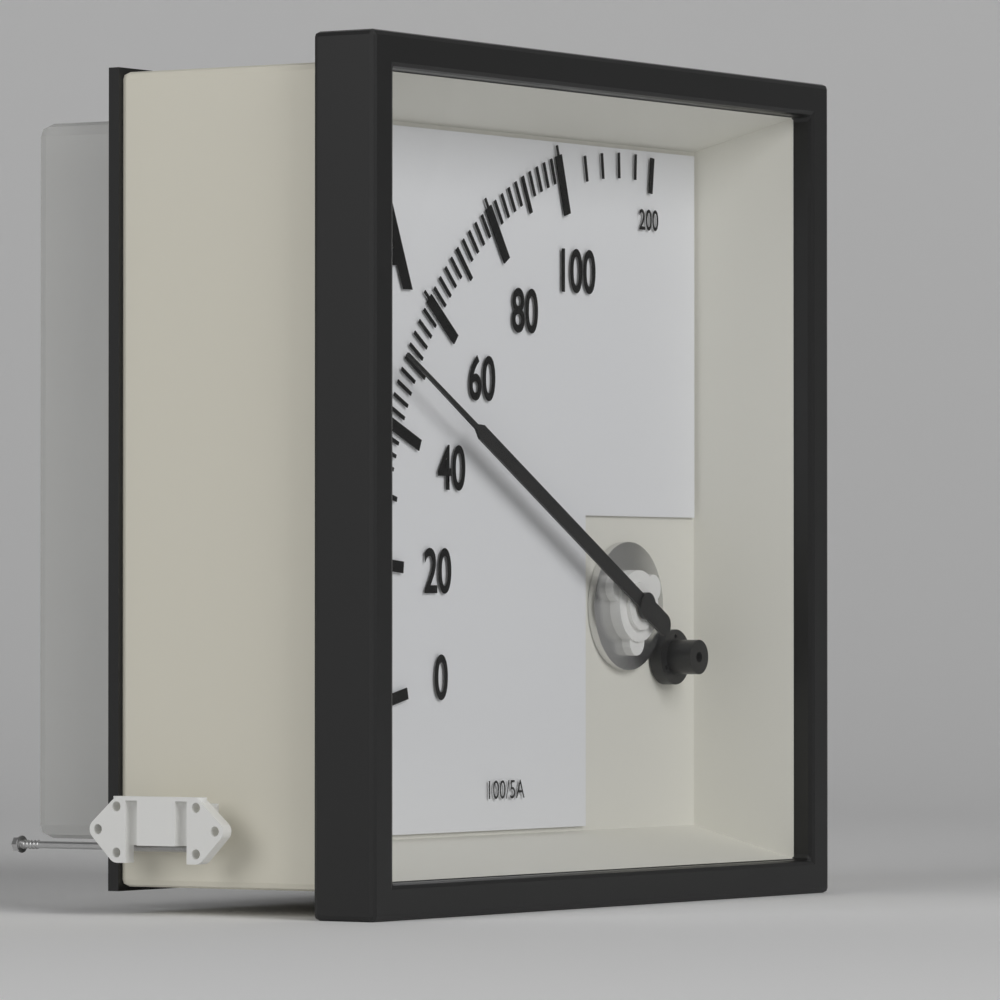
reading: 48 A
